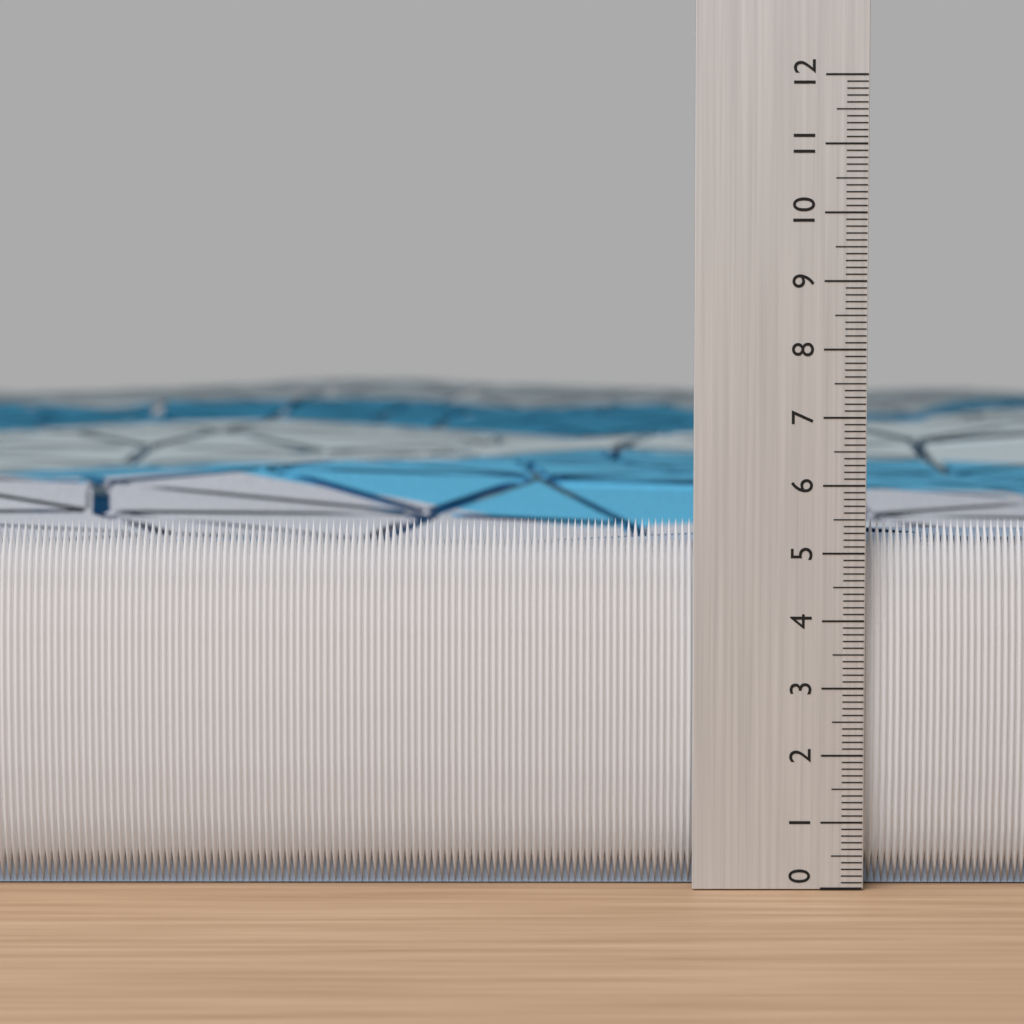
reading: 5.5 (no unit)
